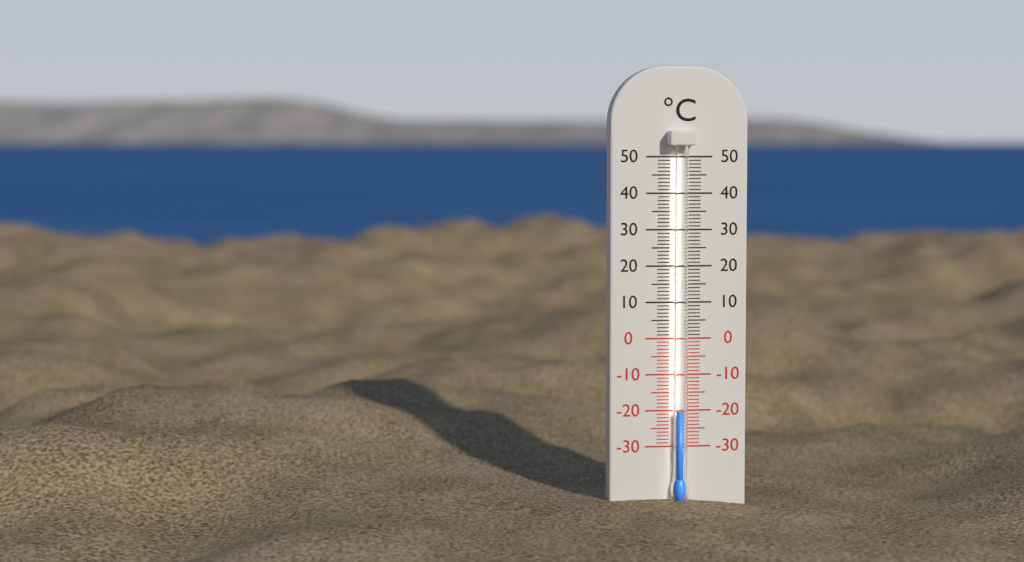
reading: -20 °C
